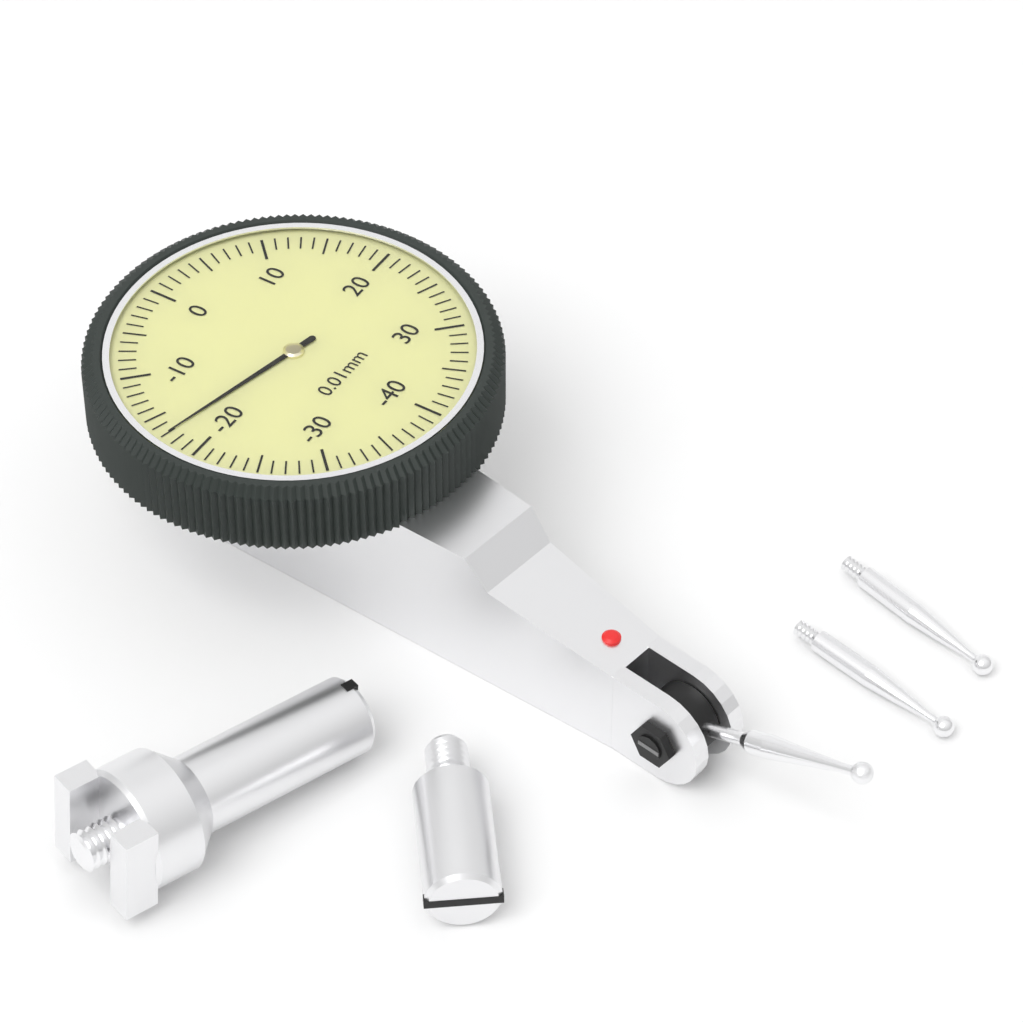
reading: -17 0.01mm
